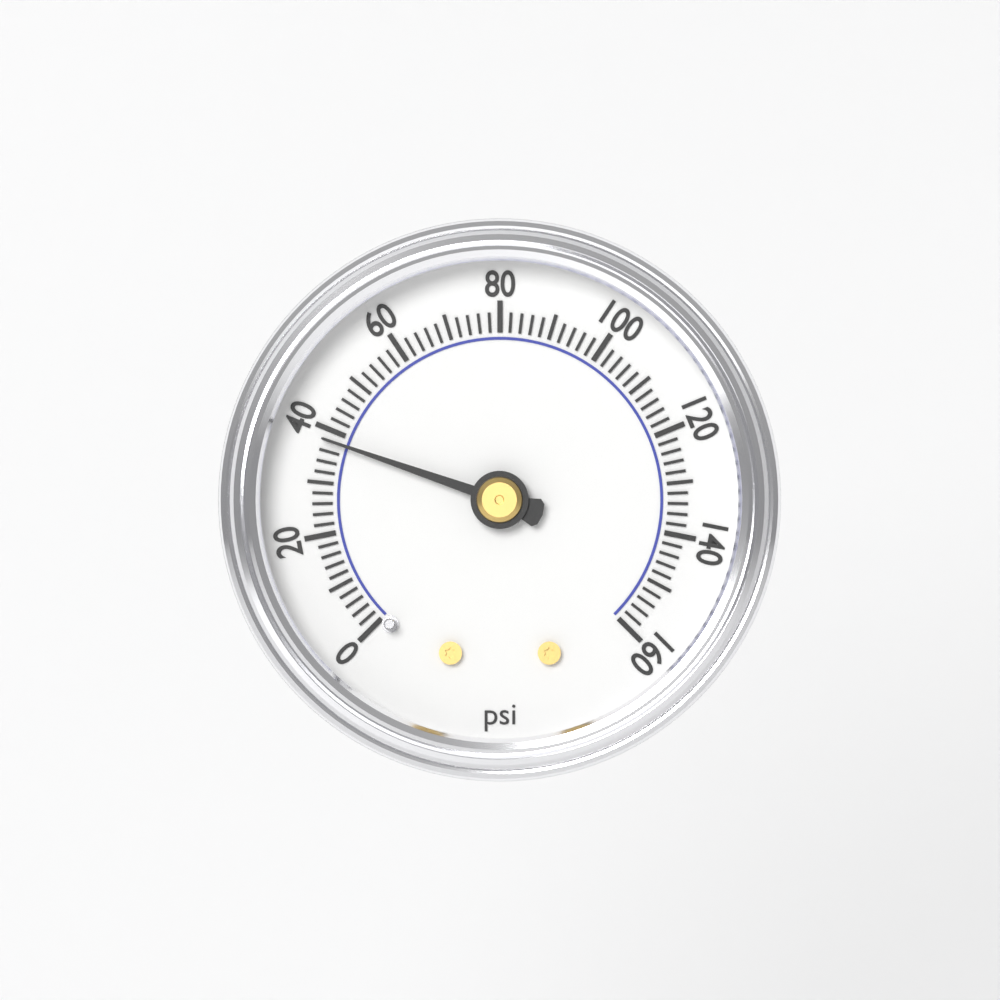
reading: 38 psi
